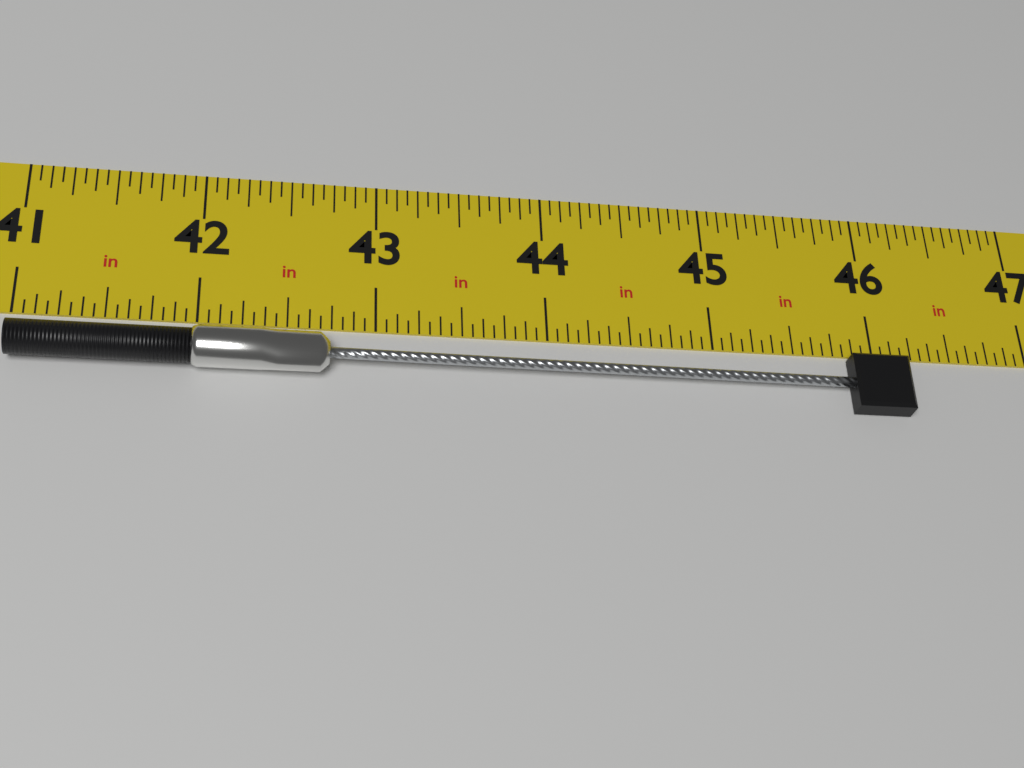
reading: 46.1875 in
